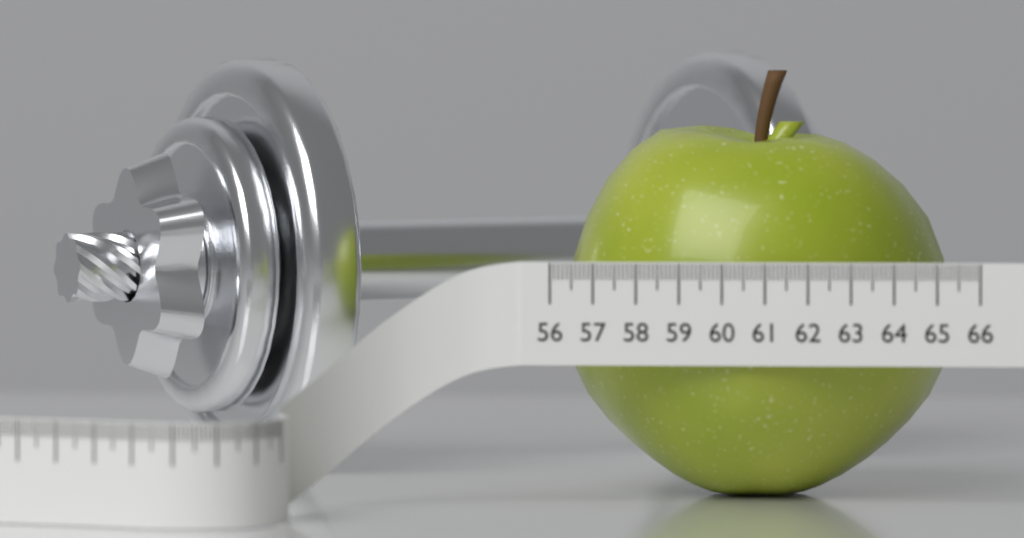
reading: 65.1 (no unit)
